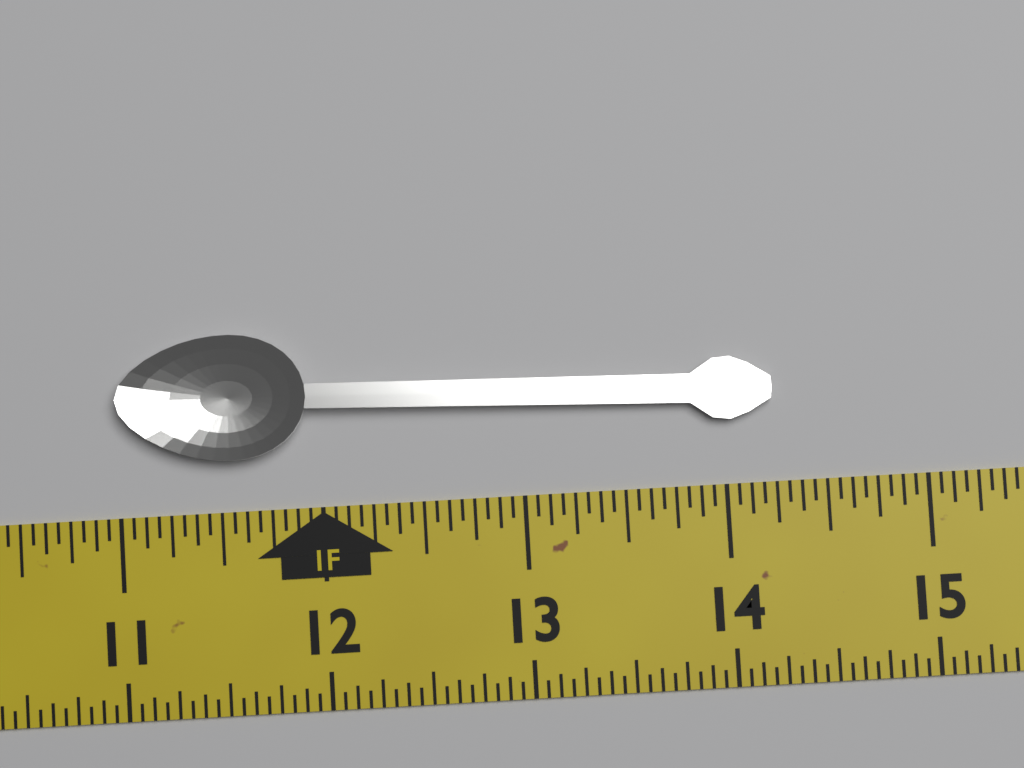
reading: 14.2500 in
